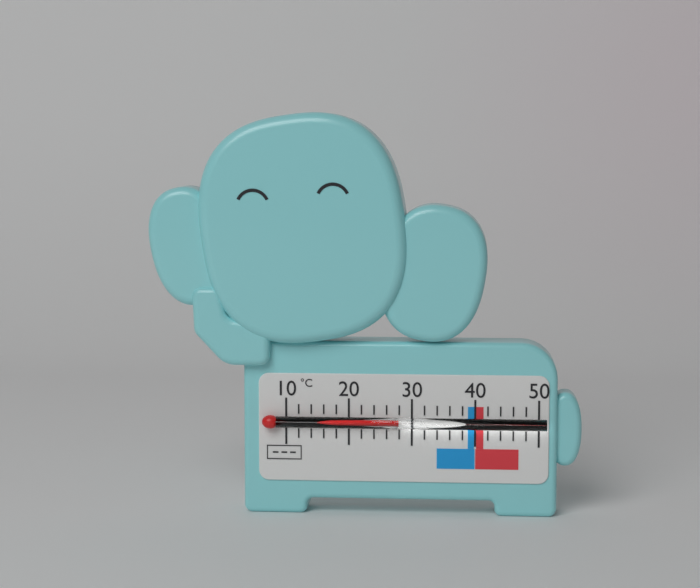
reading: 28 °C
